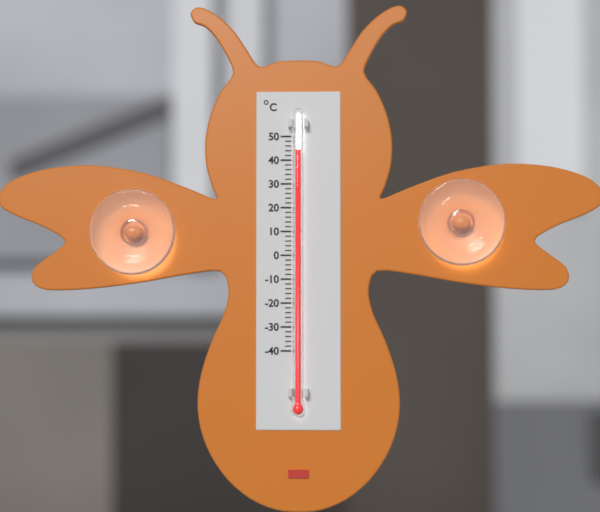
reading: 44 °C
